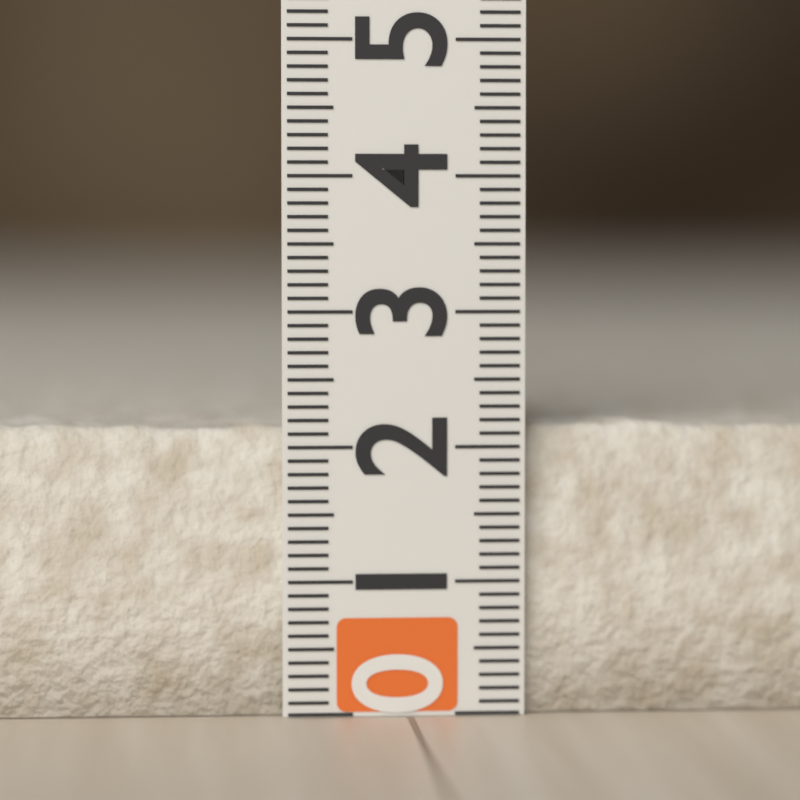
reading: 2.2 (no unit)
